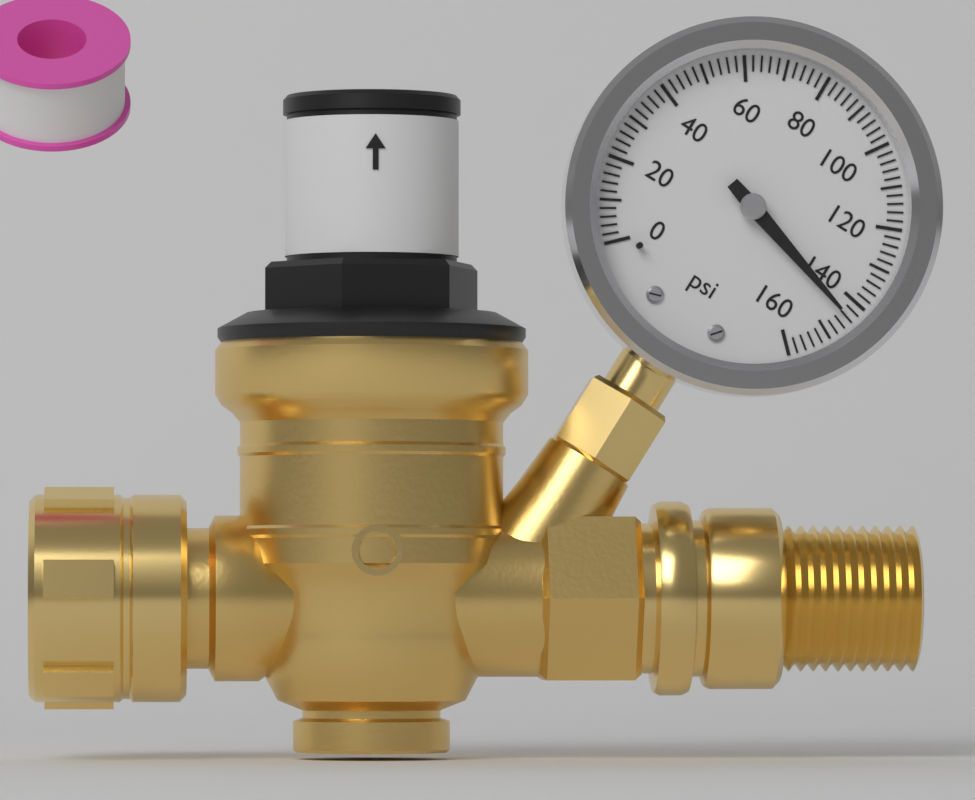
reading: 144 psi
